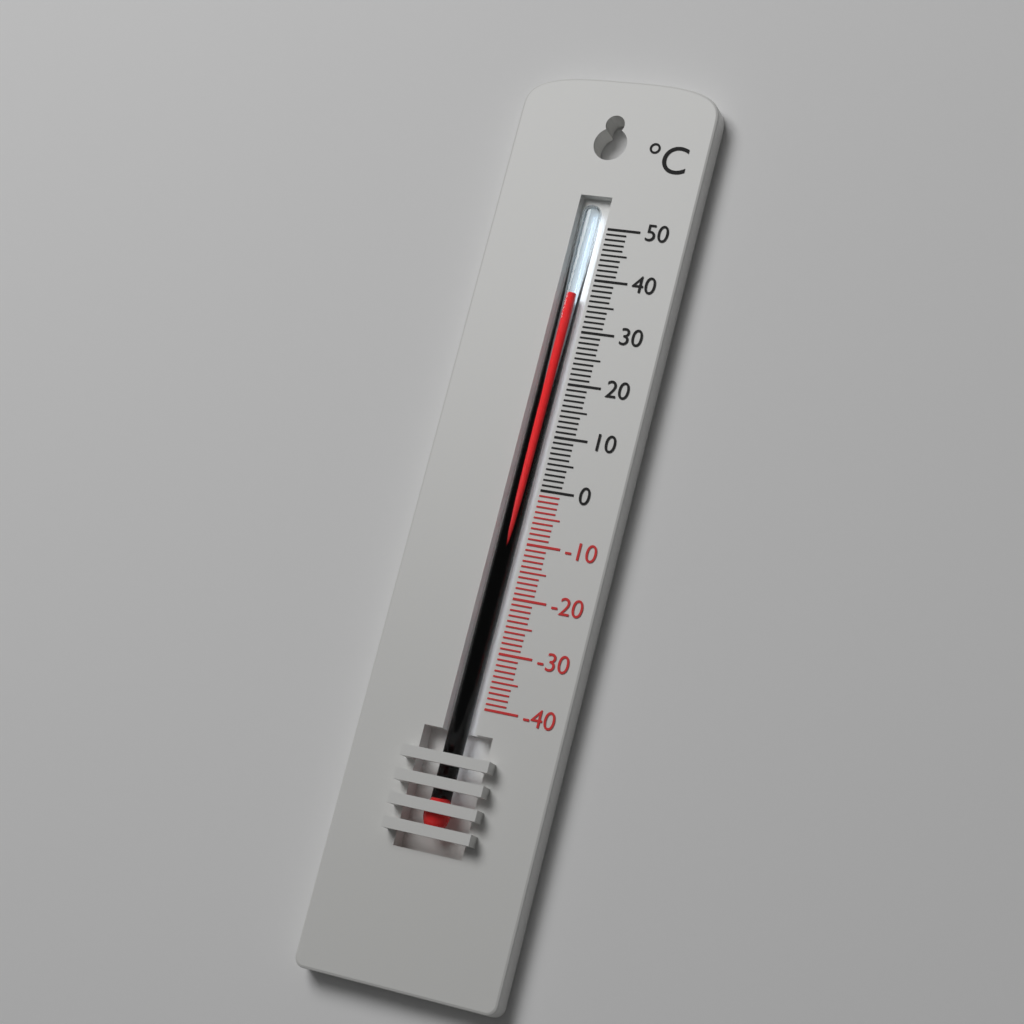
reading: 37 °C
